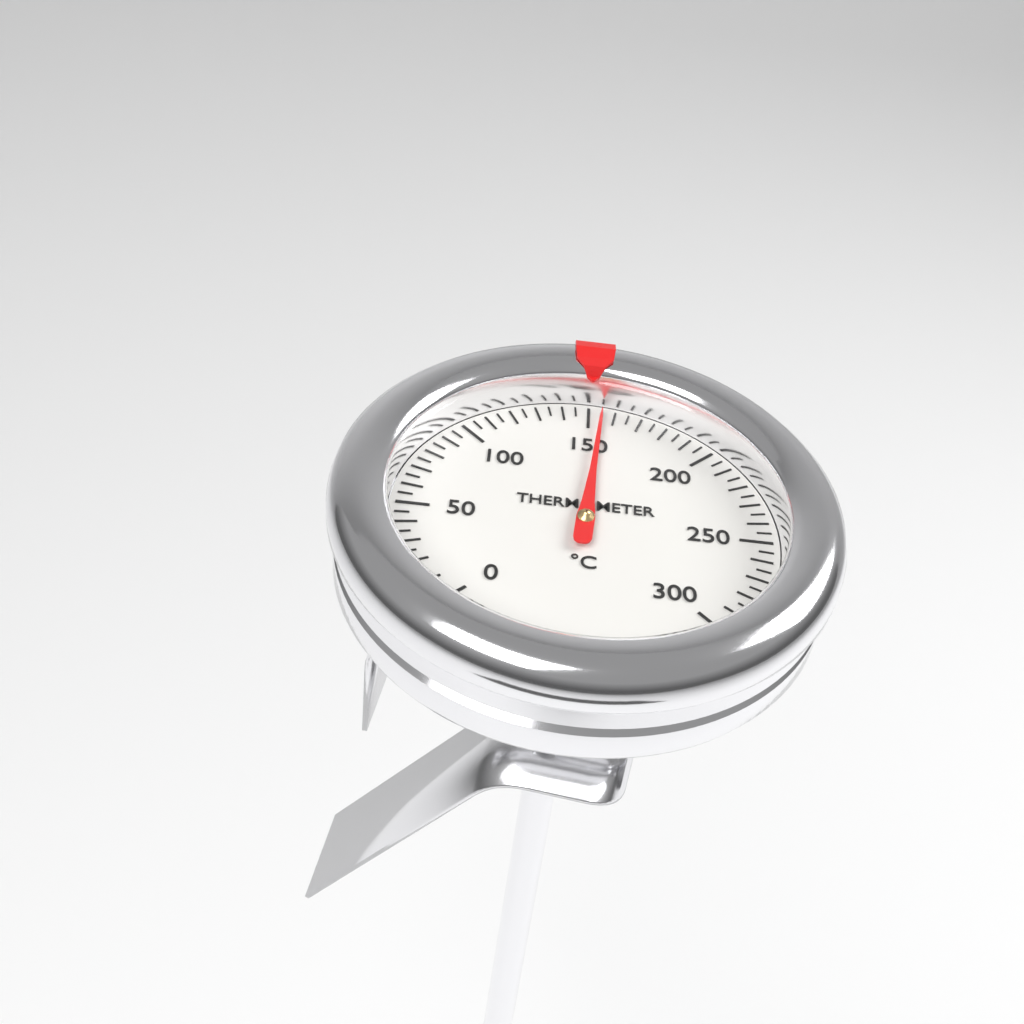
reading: 155 °C
